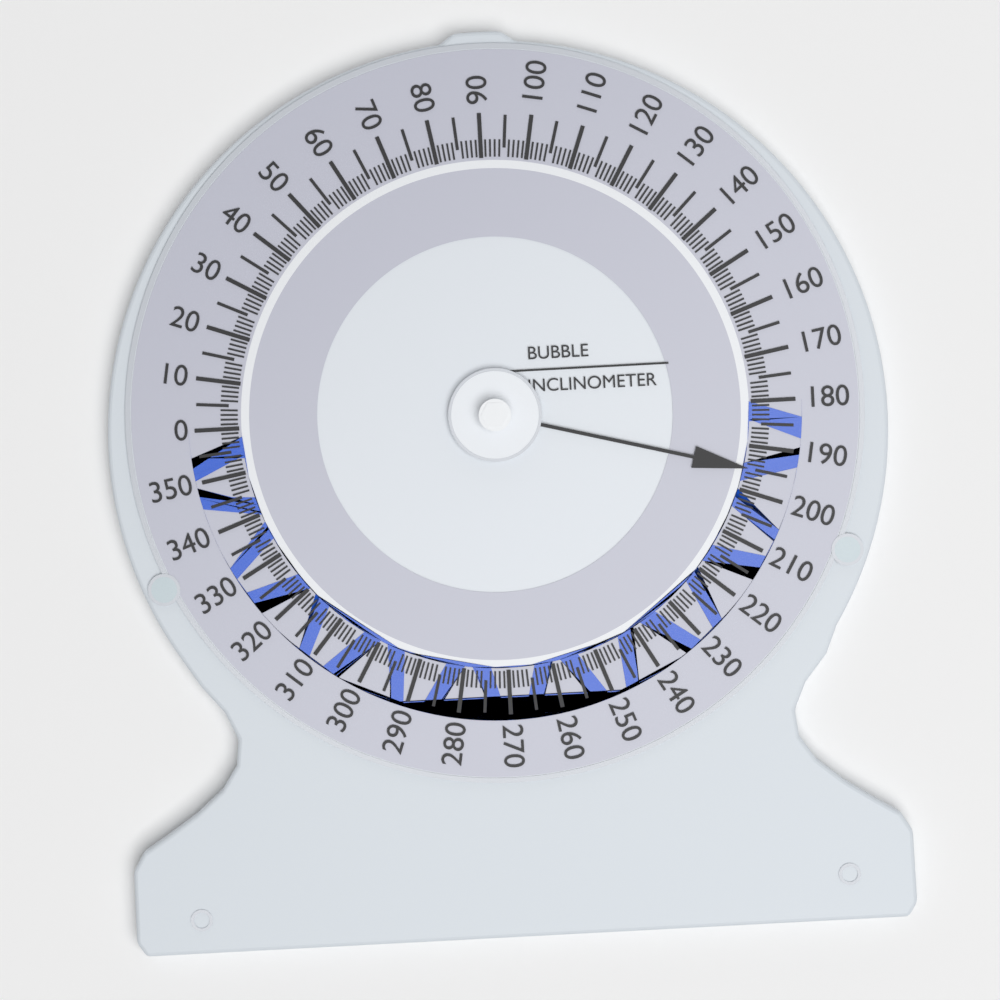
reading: 195 (no unit)
